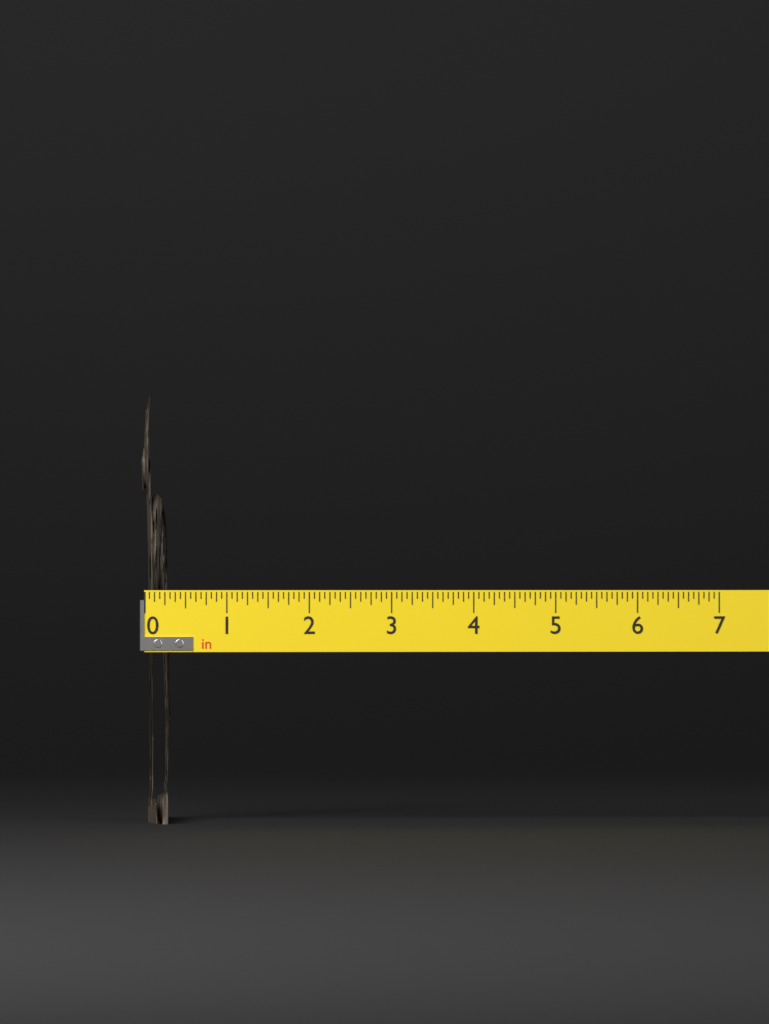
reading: 0.3750 in
